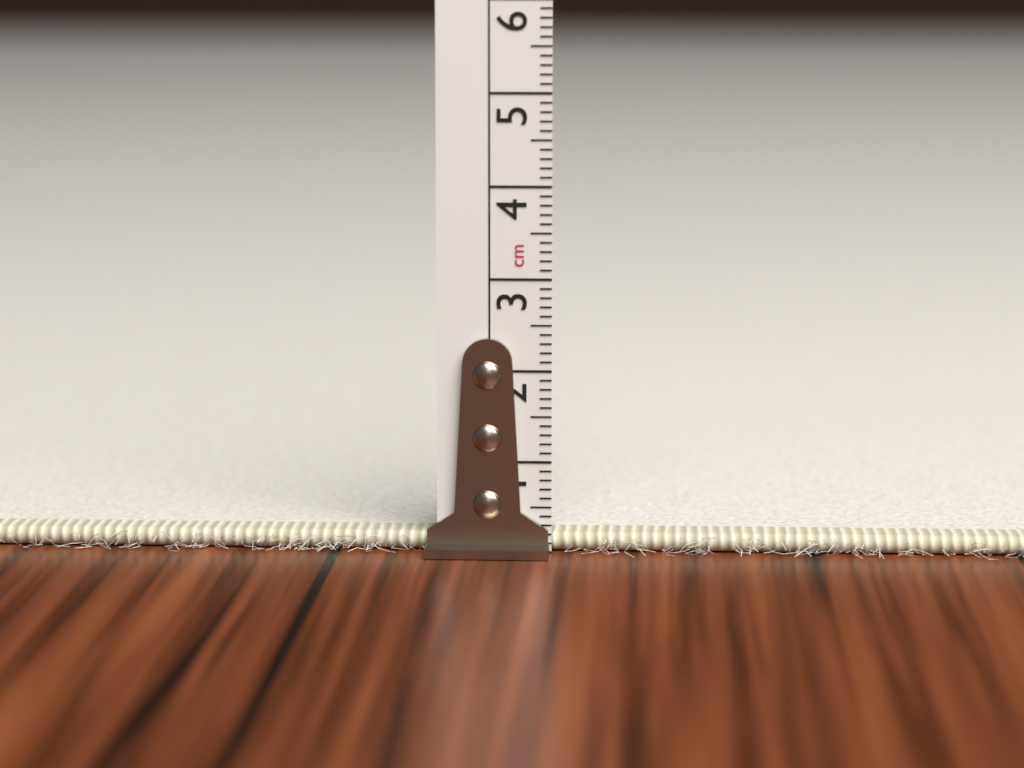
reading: 0.2 cm
